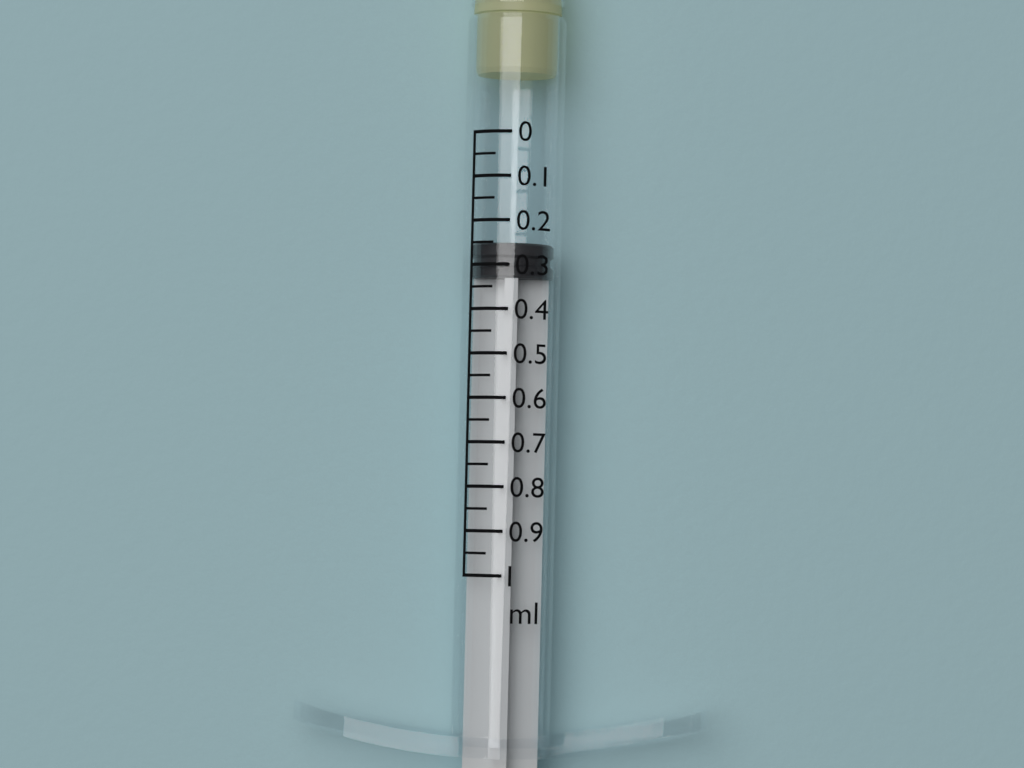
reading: 0.25 ml
